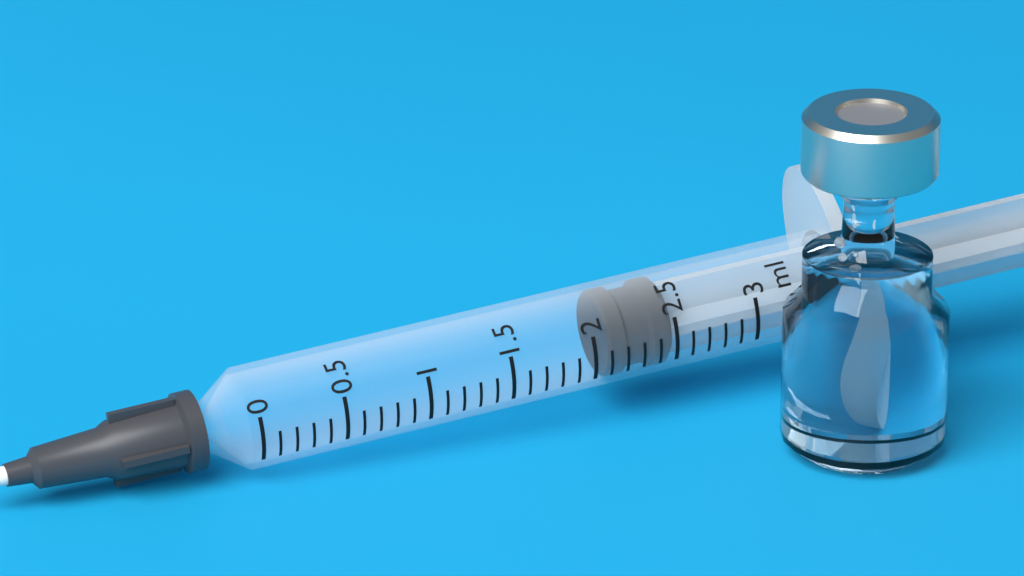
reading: 2.1 ml
